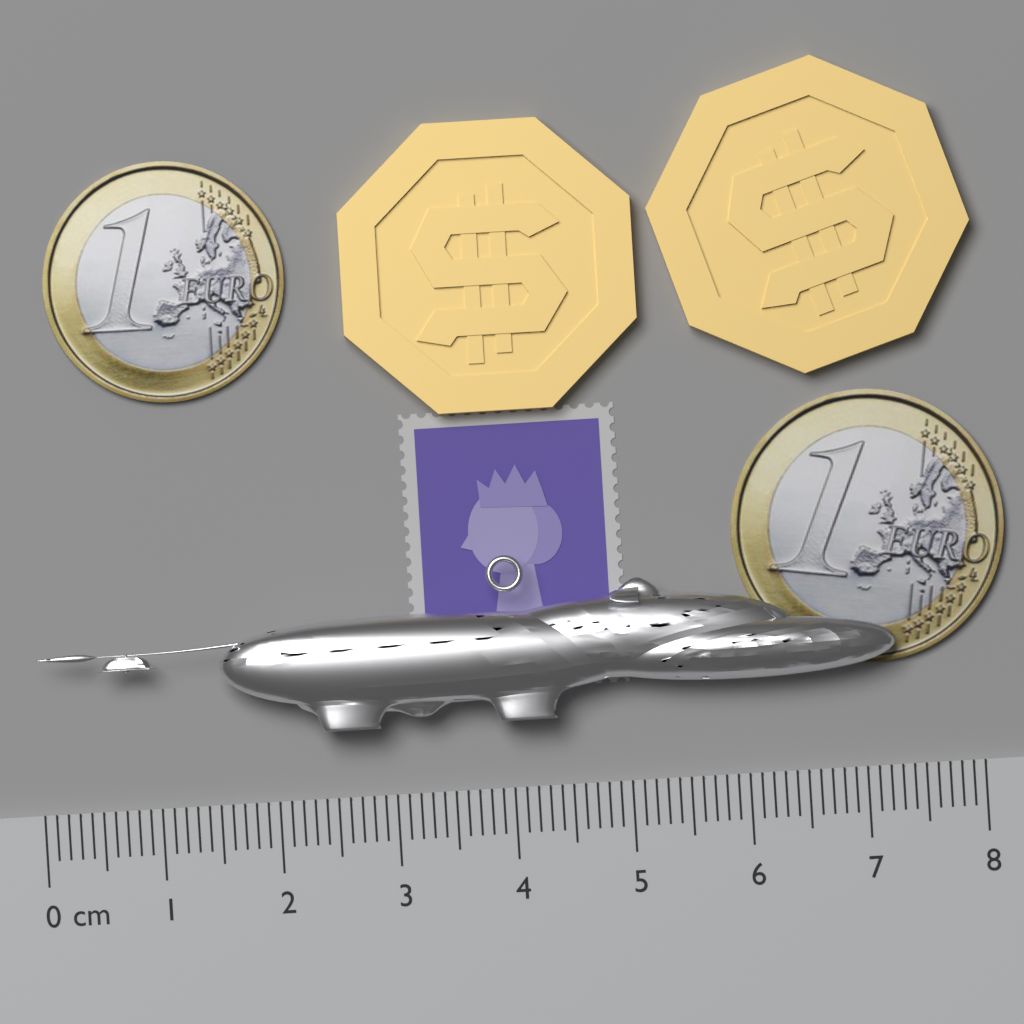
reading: 7.3 cm
